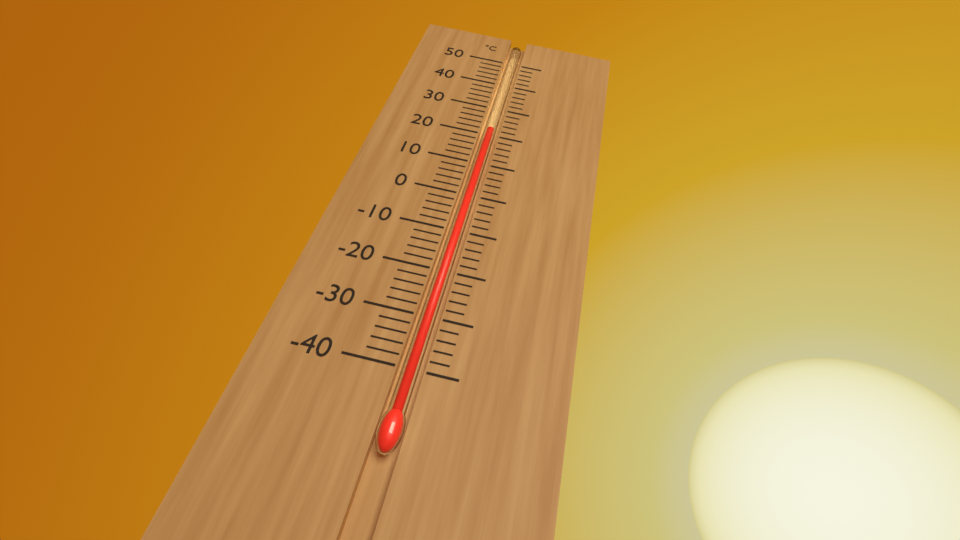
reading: 22 °C
